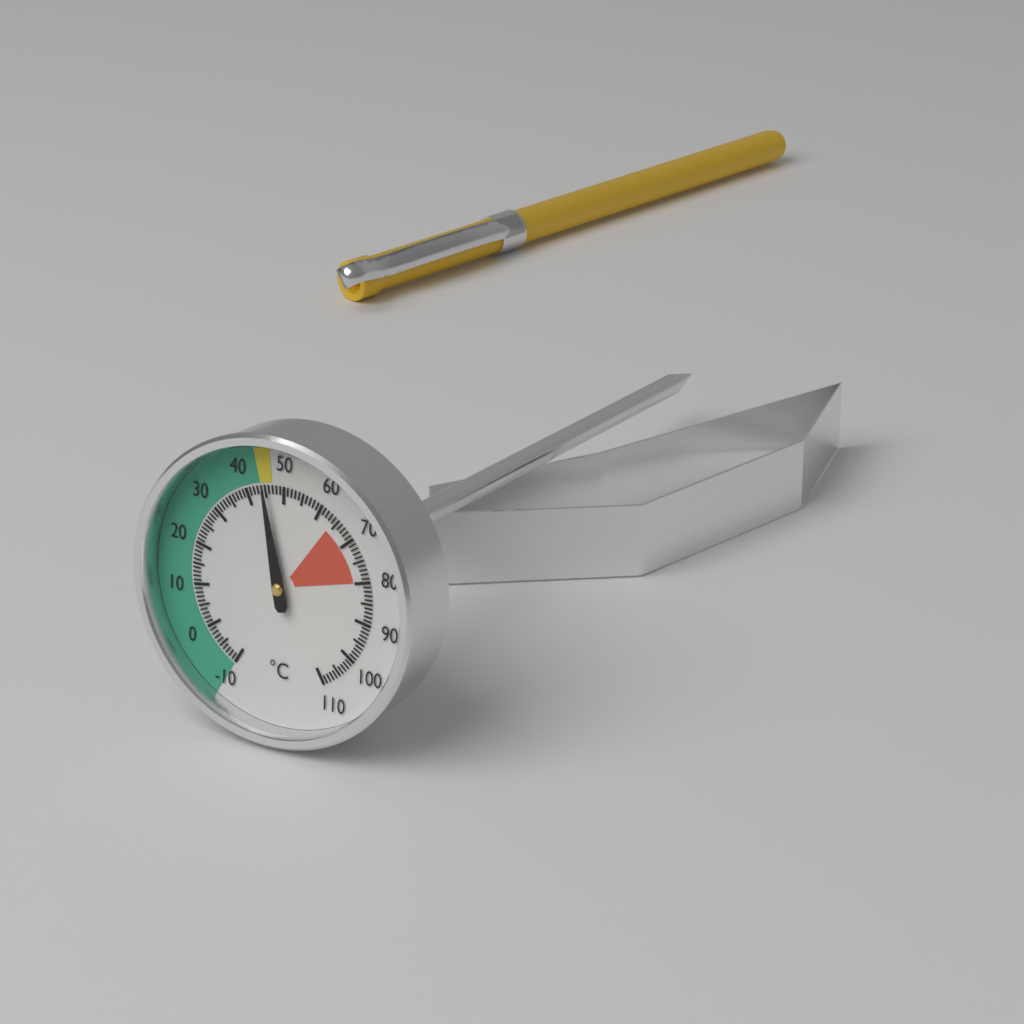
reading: 45 °C
